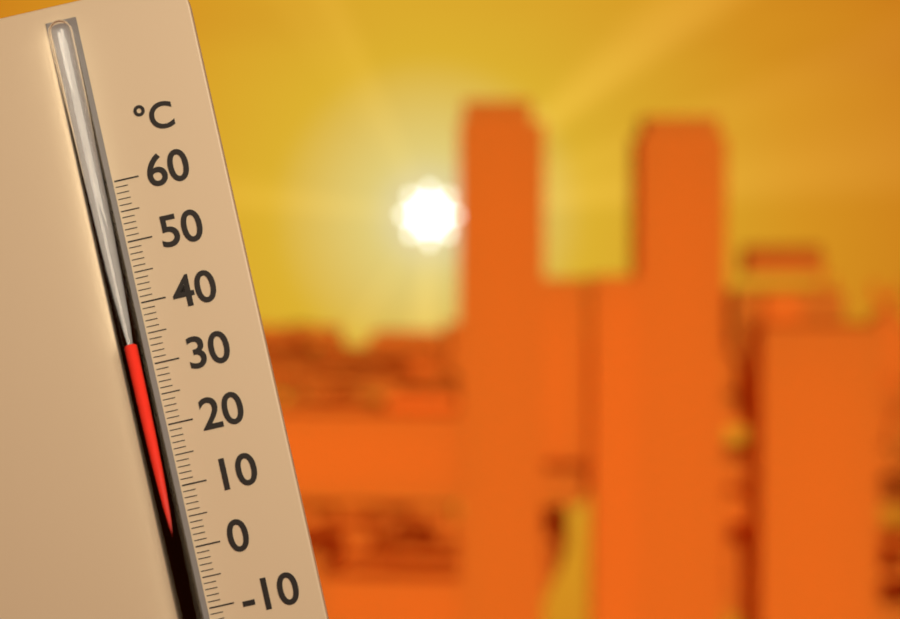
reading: 34 °C
